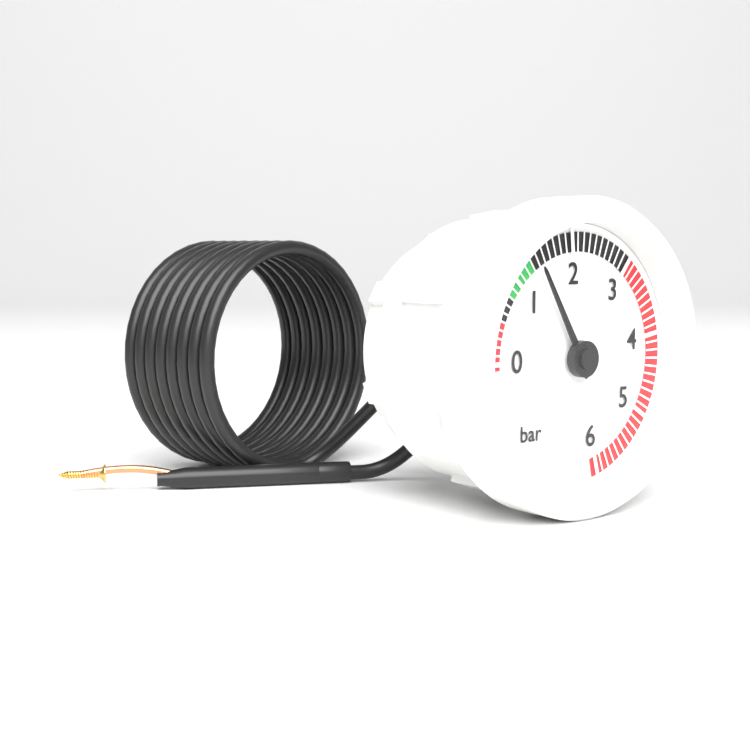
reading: 1.4 bar
